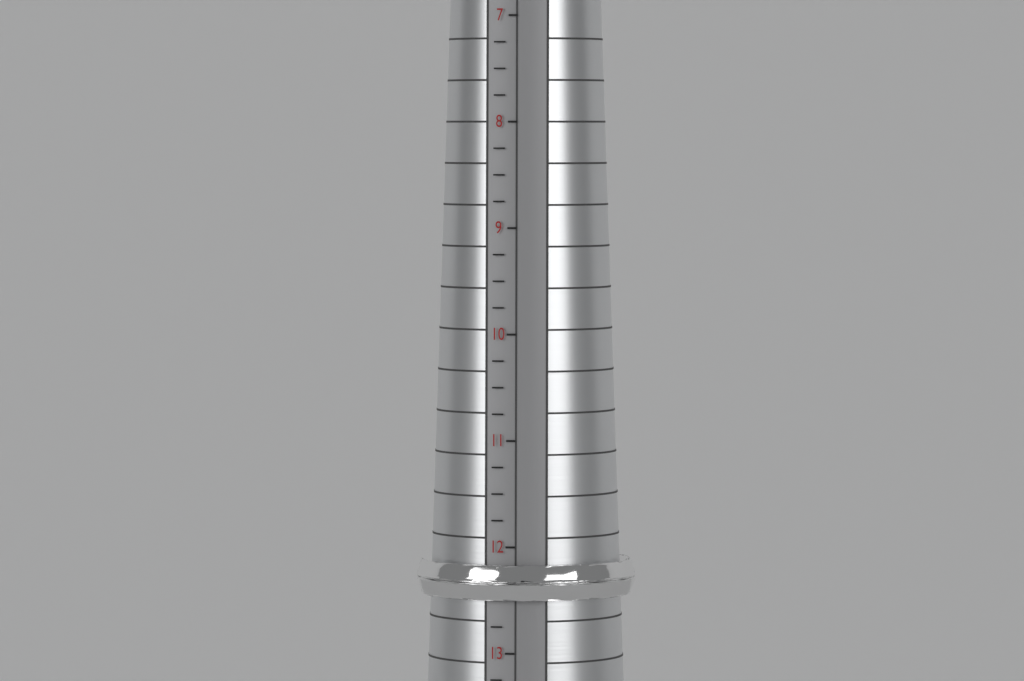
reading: 12.50 (no unit)
